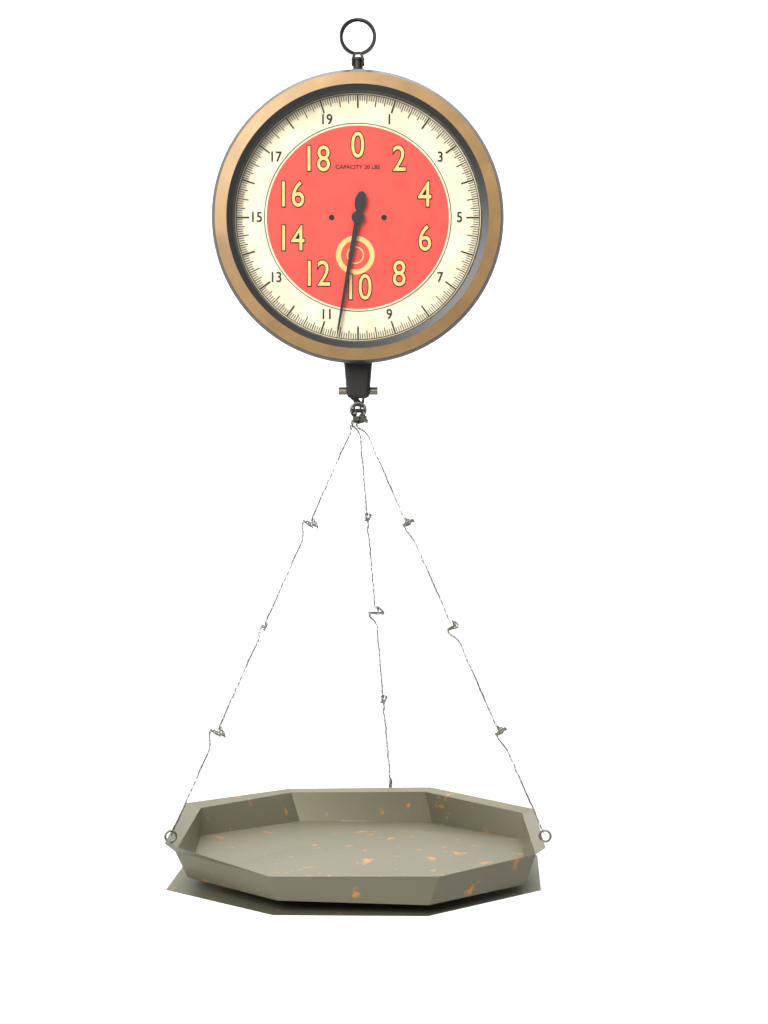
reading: 10.5625 lbs
